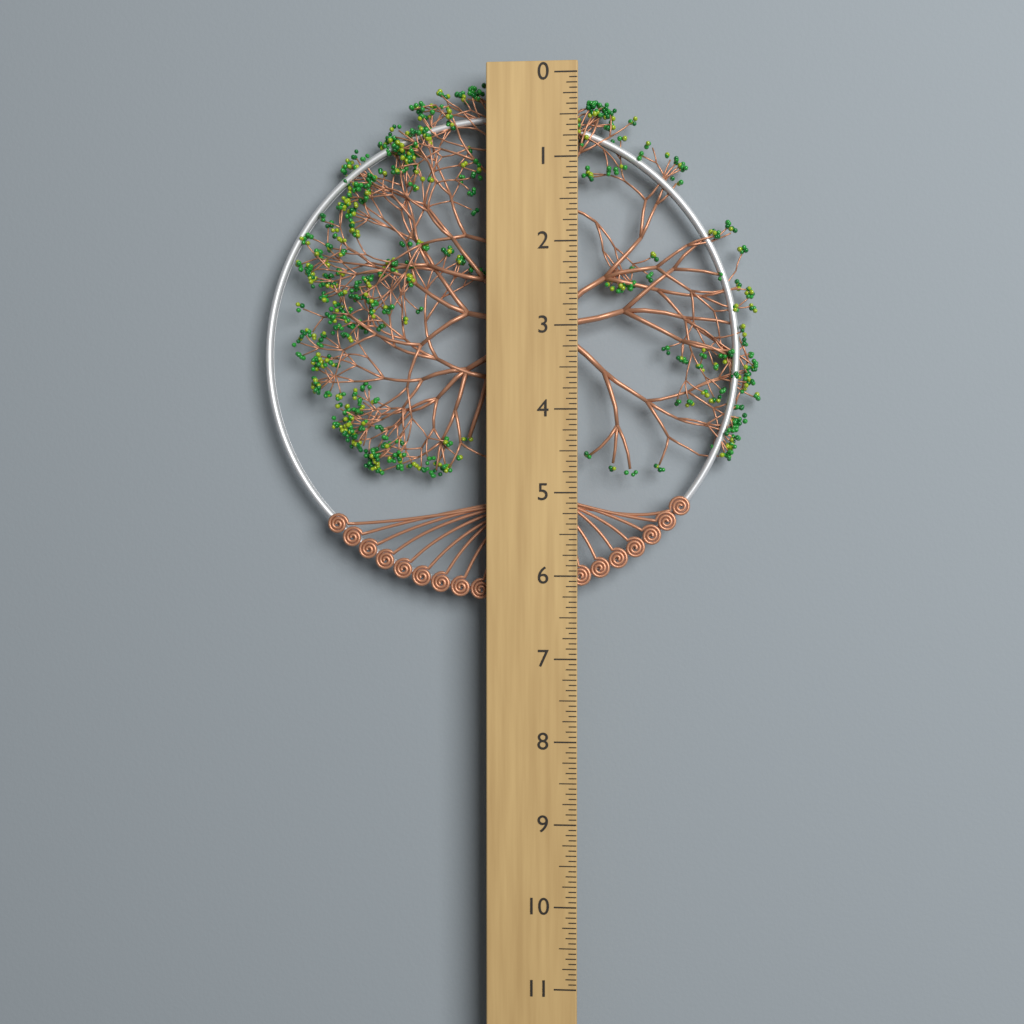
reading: 6.3125 (no unit)
